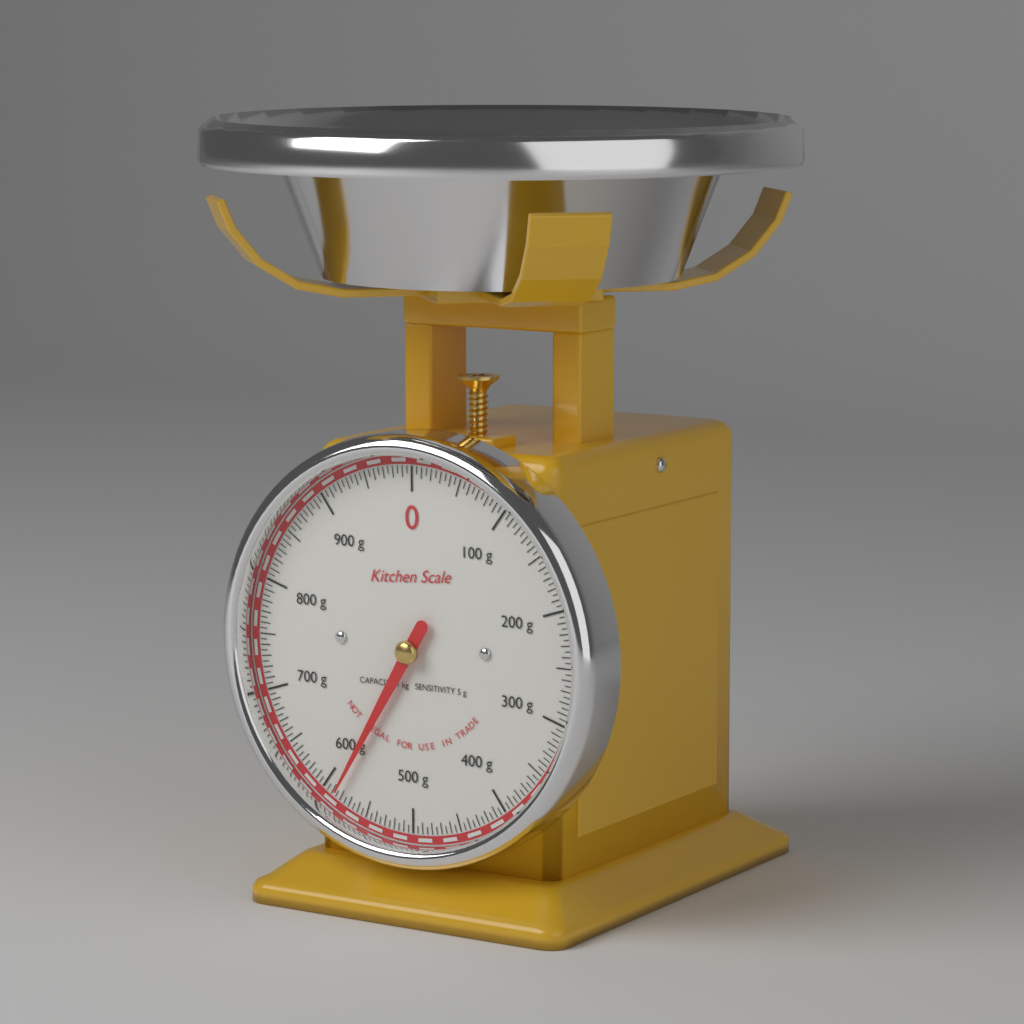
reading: 585 g
